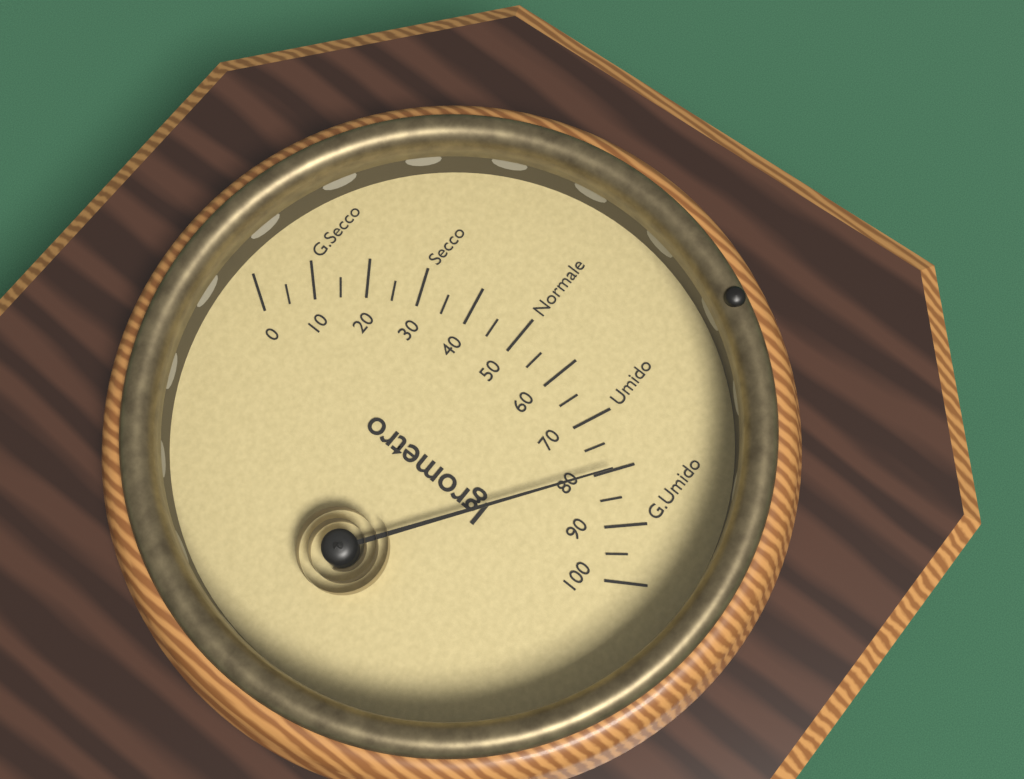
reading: 80 (no unit)
